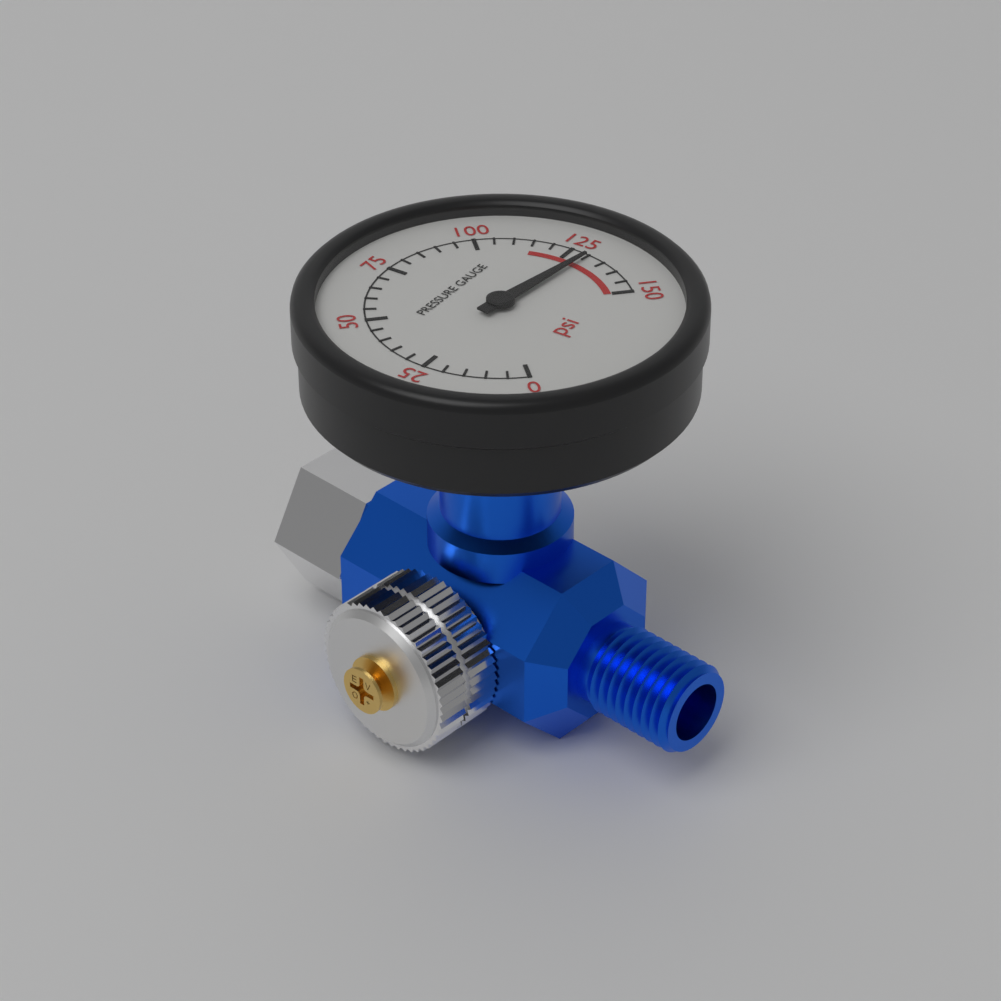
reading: 130 psi
